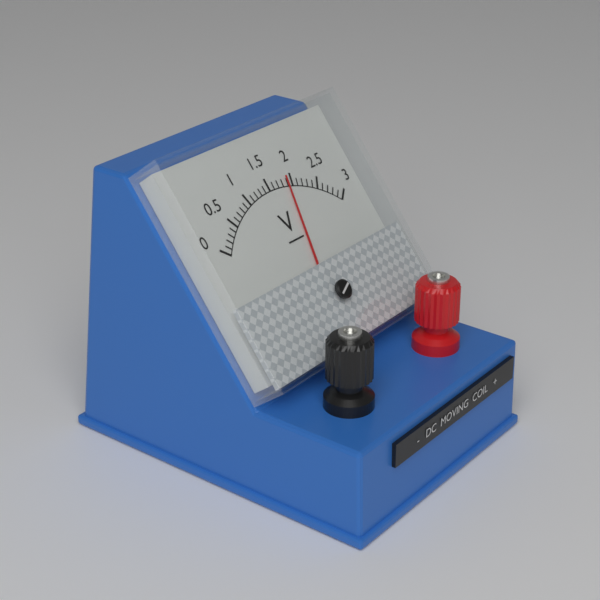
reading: 1.9 V
